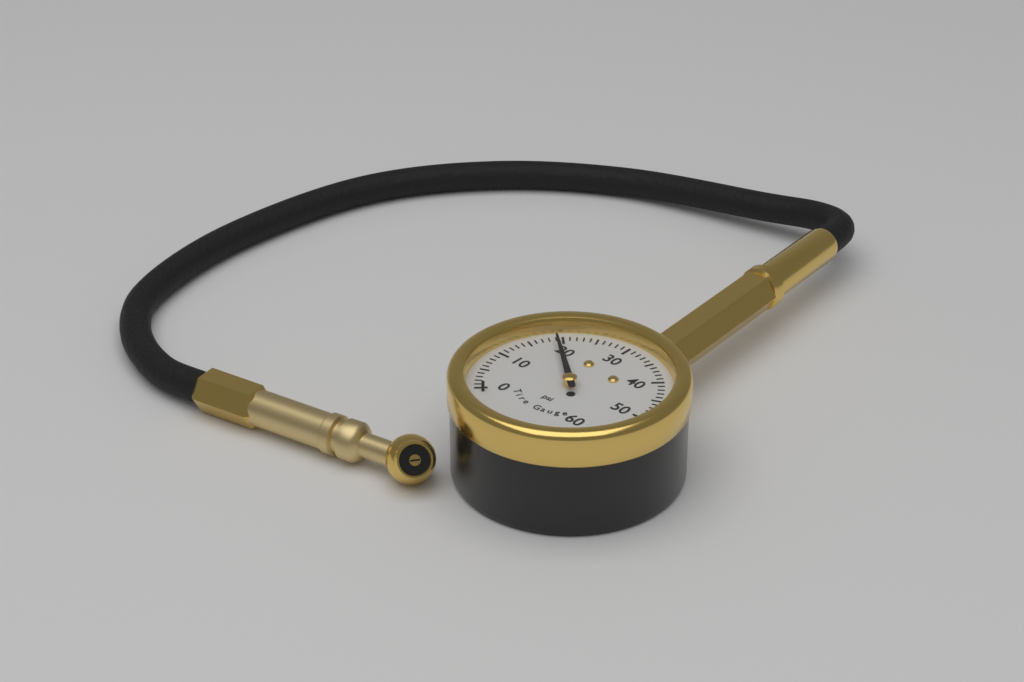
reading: 19 psi
